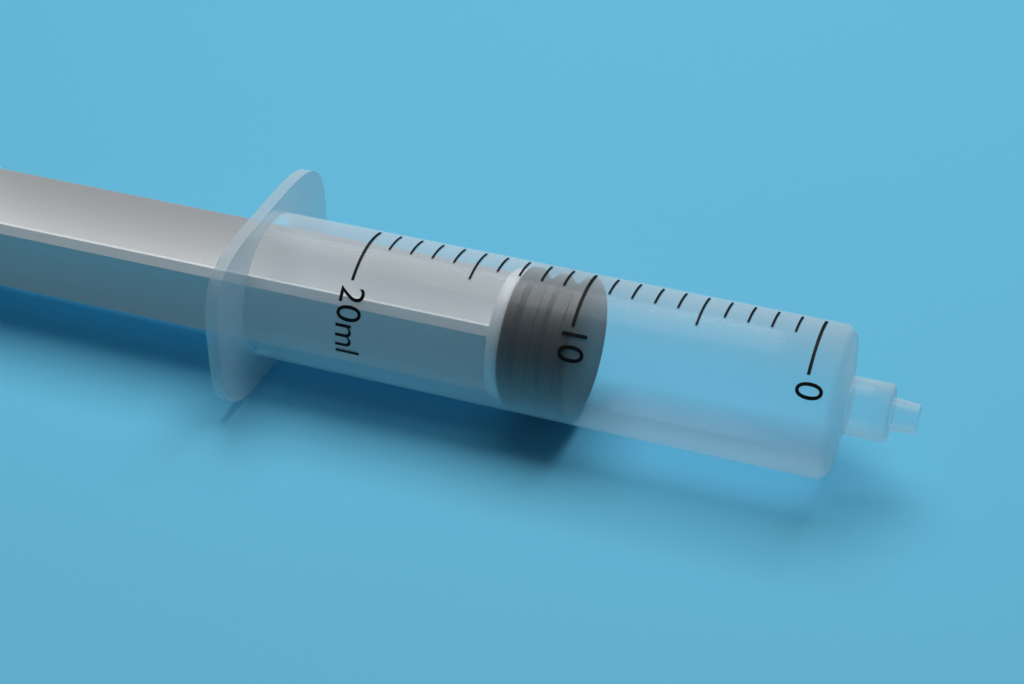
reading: 10 ml
